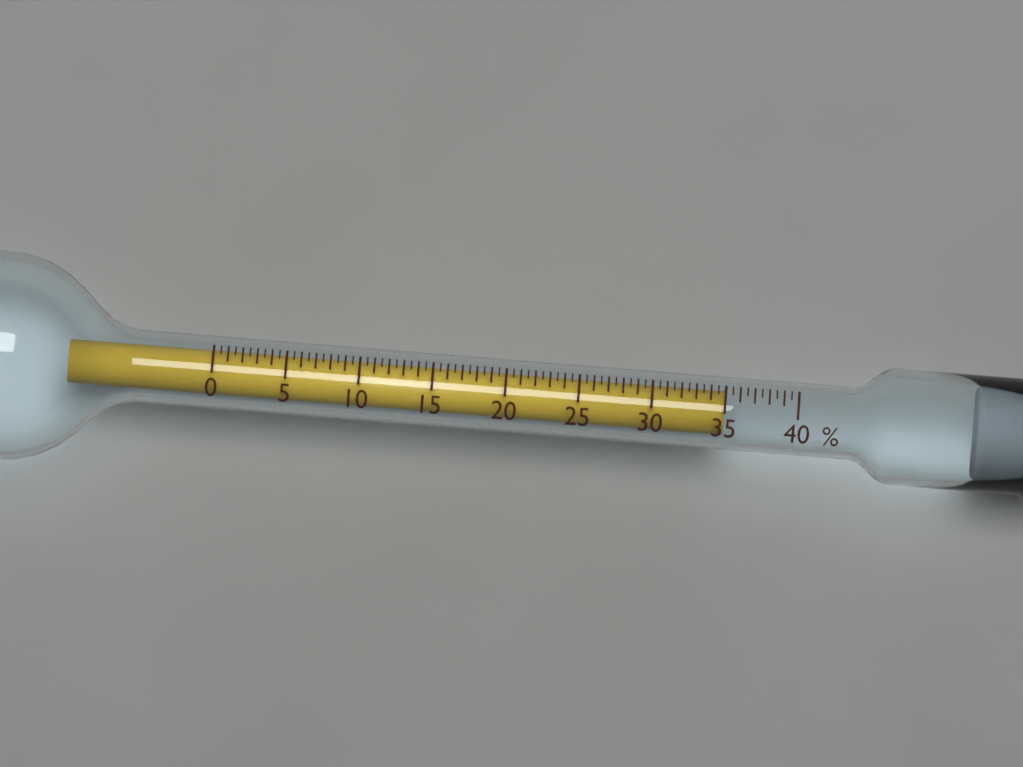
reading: 35.0 %
